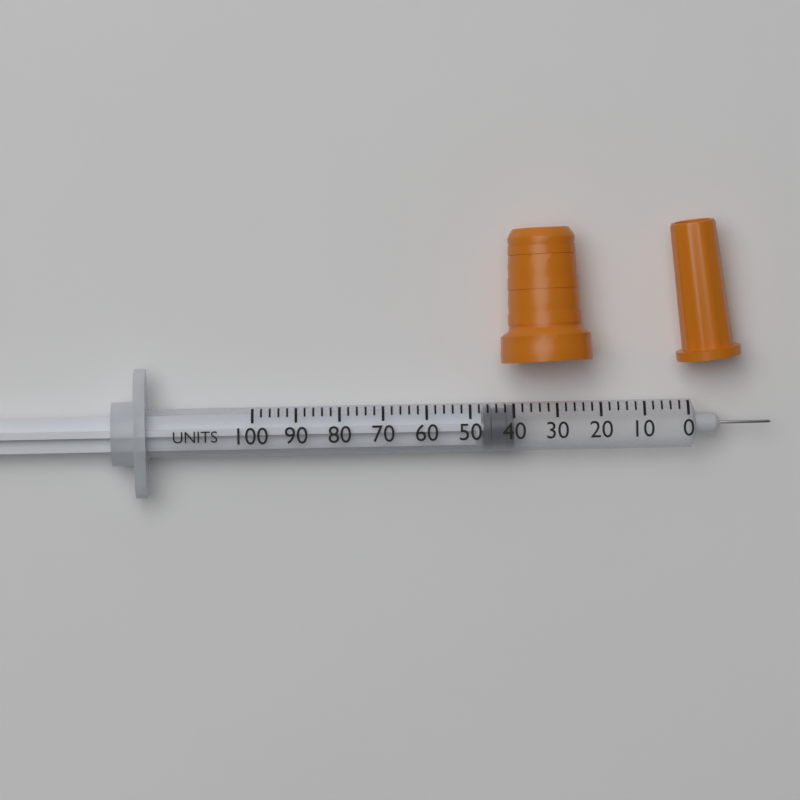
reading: 40 units
